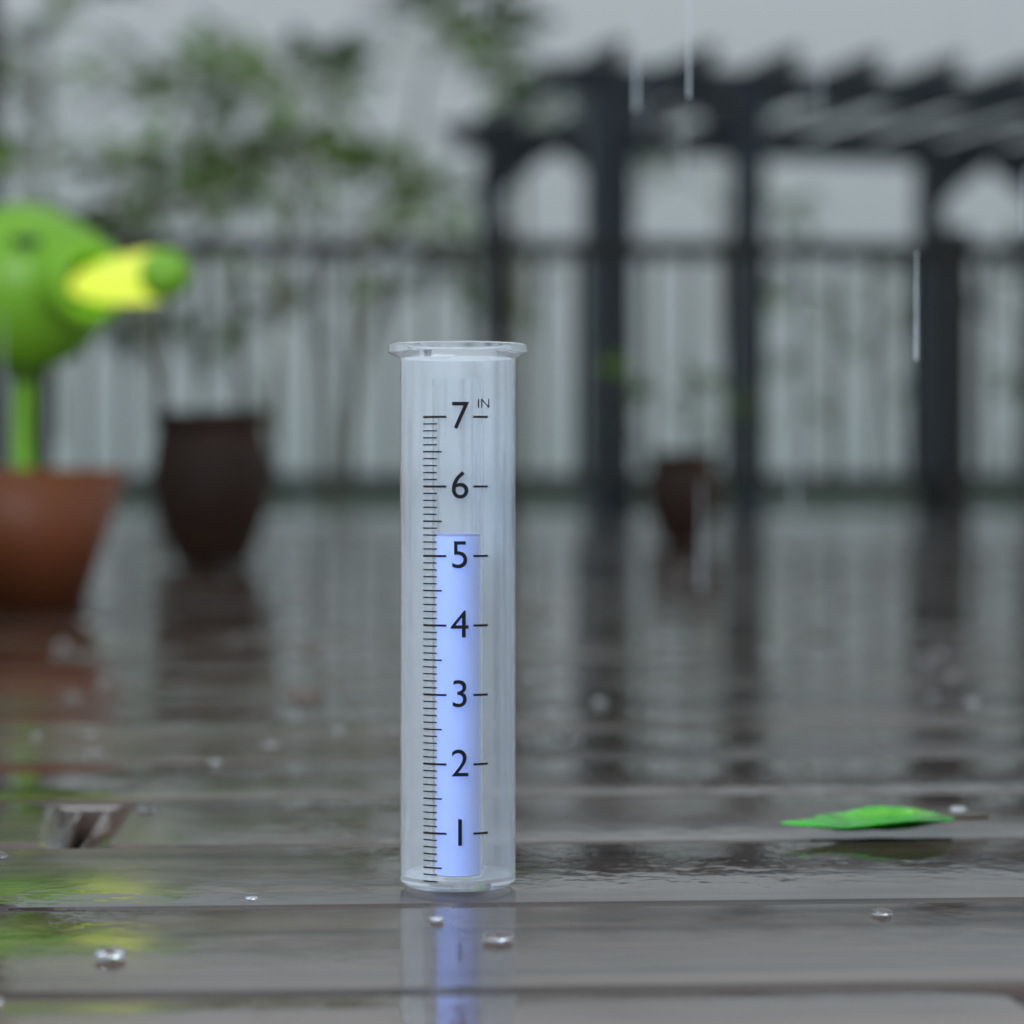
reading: 5.3 in
